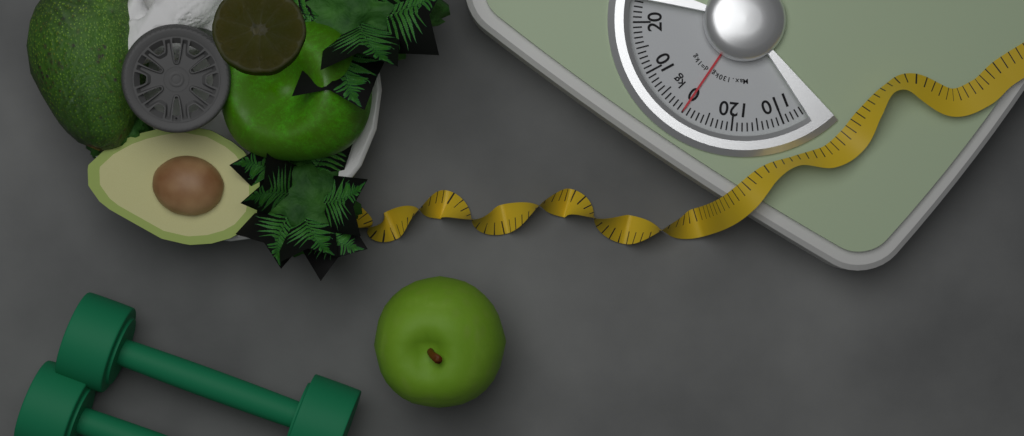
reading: 0 kg
